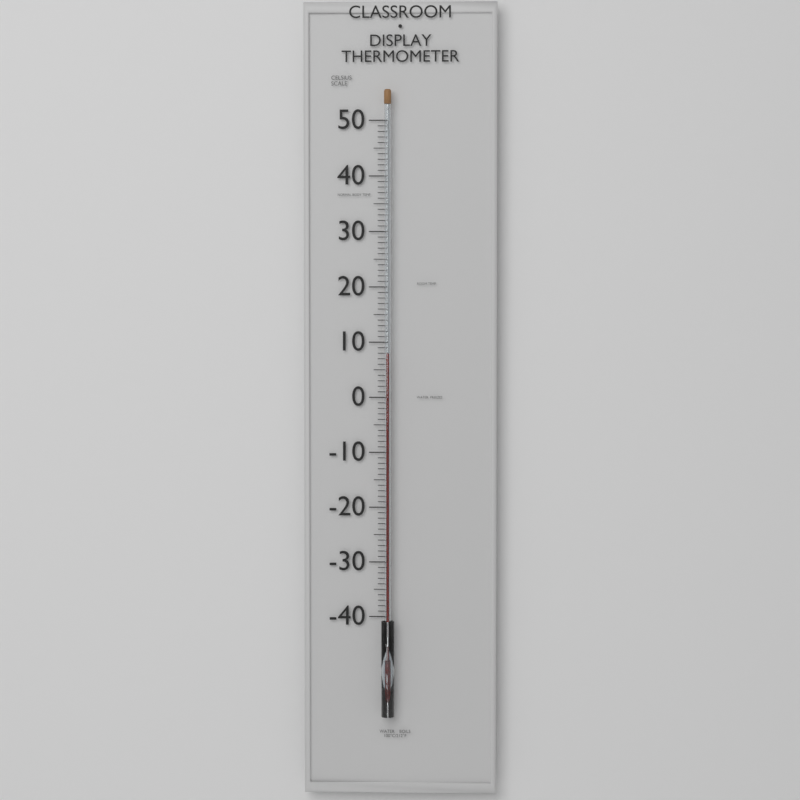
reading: 8 °C
